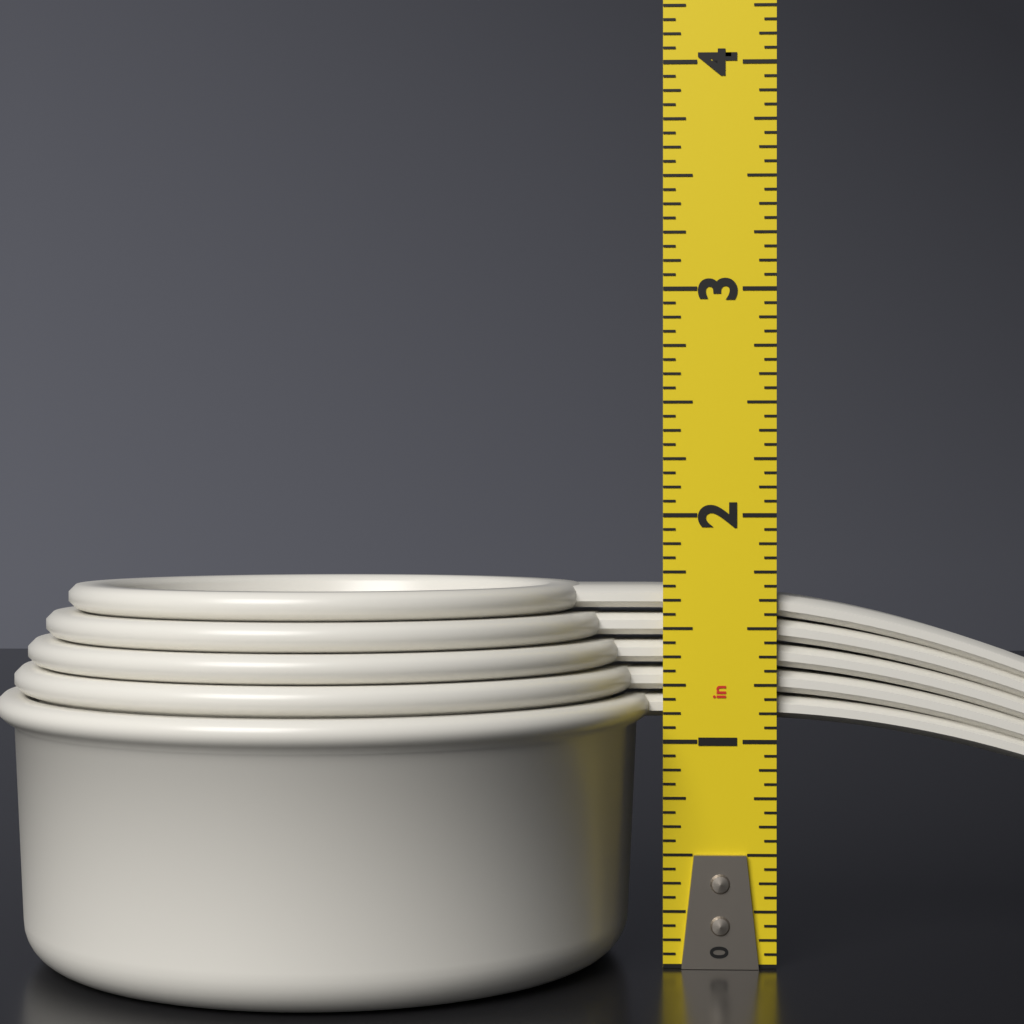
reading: 1.6875 in
